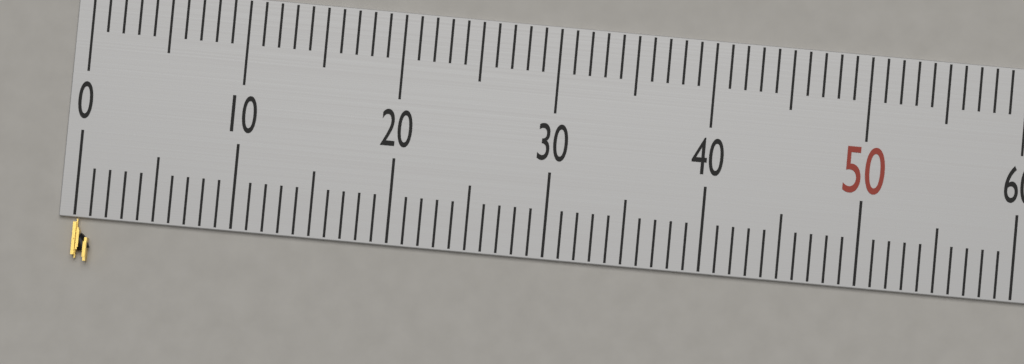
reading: 1 (no unit)
